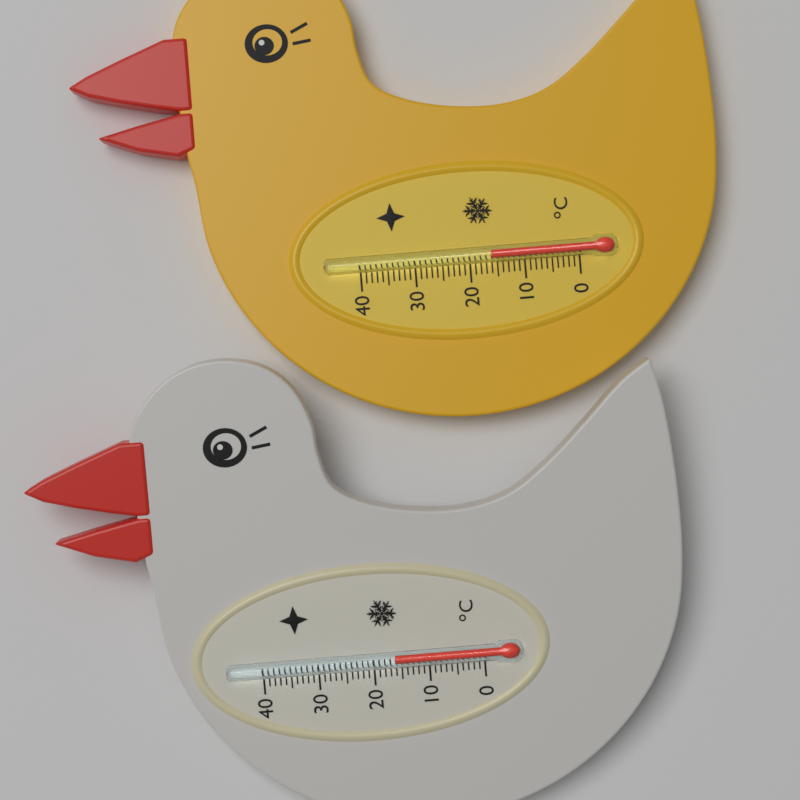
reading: 16 °C
